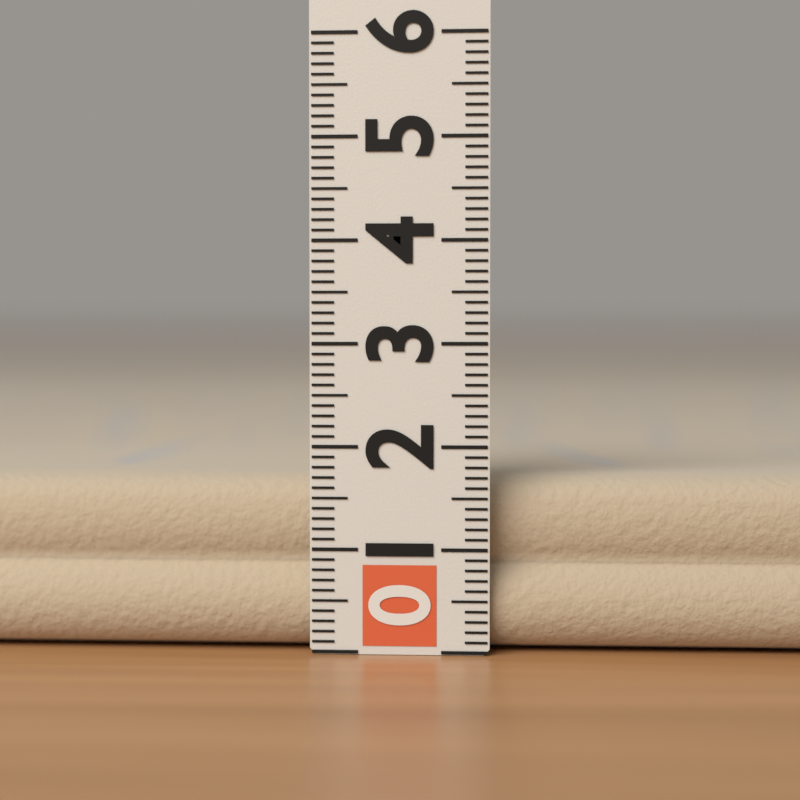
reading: 1.7 (no unit)
